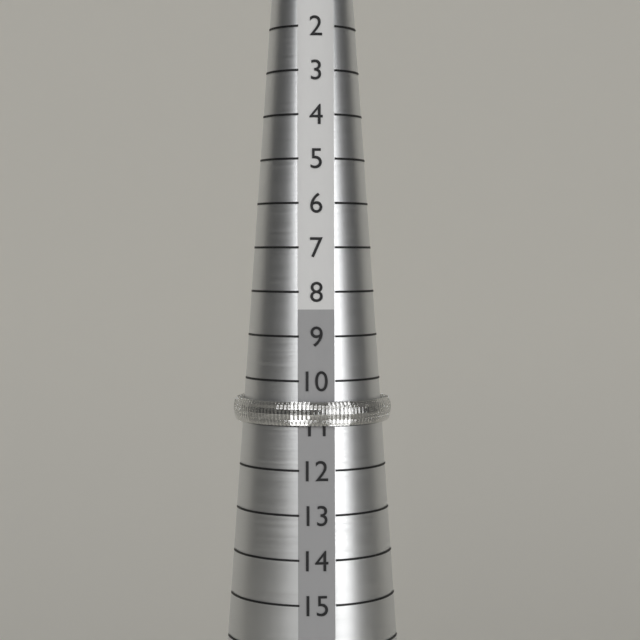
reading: 11 (no unit)
